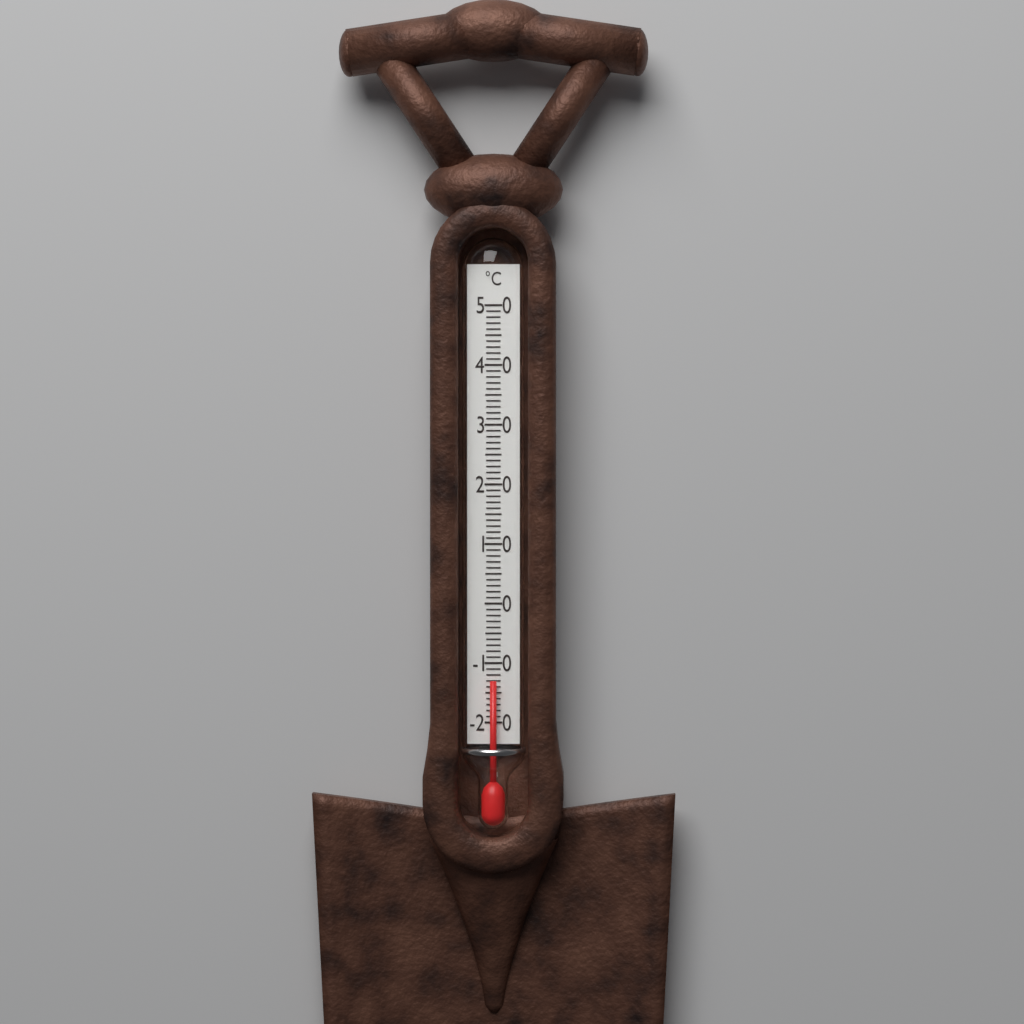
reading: -13 °C
